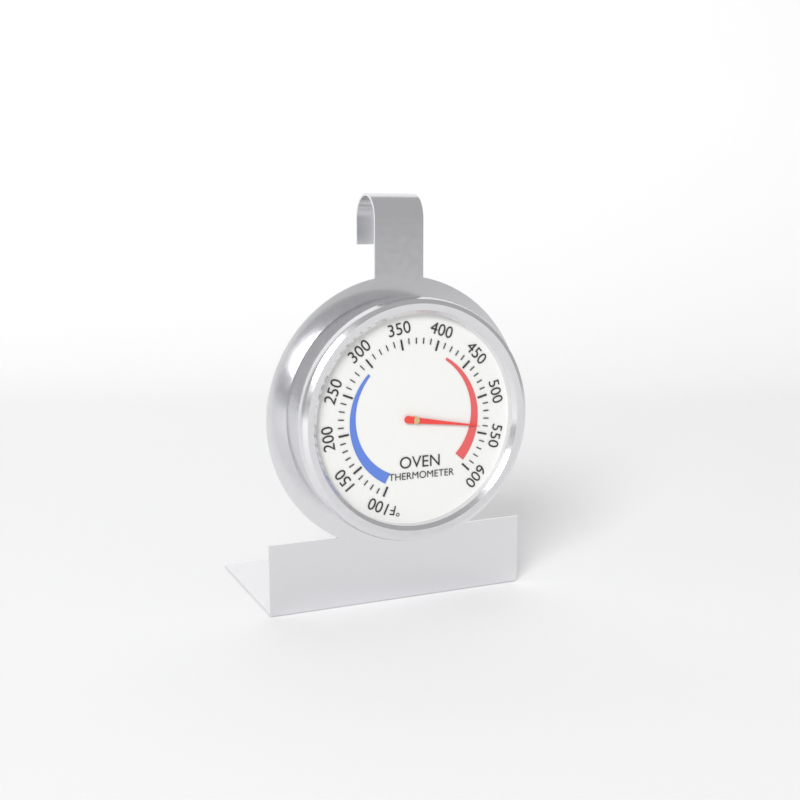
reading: 540 °F
